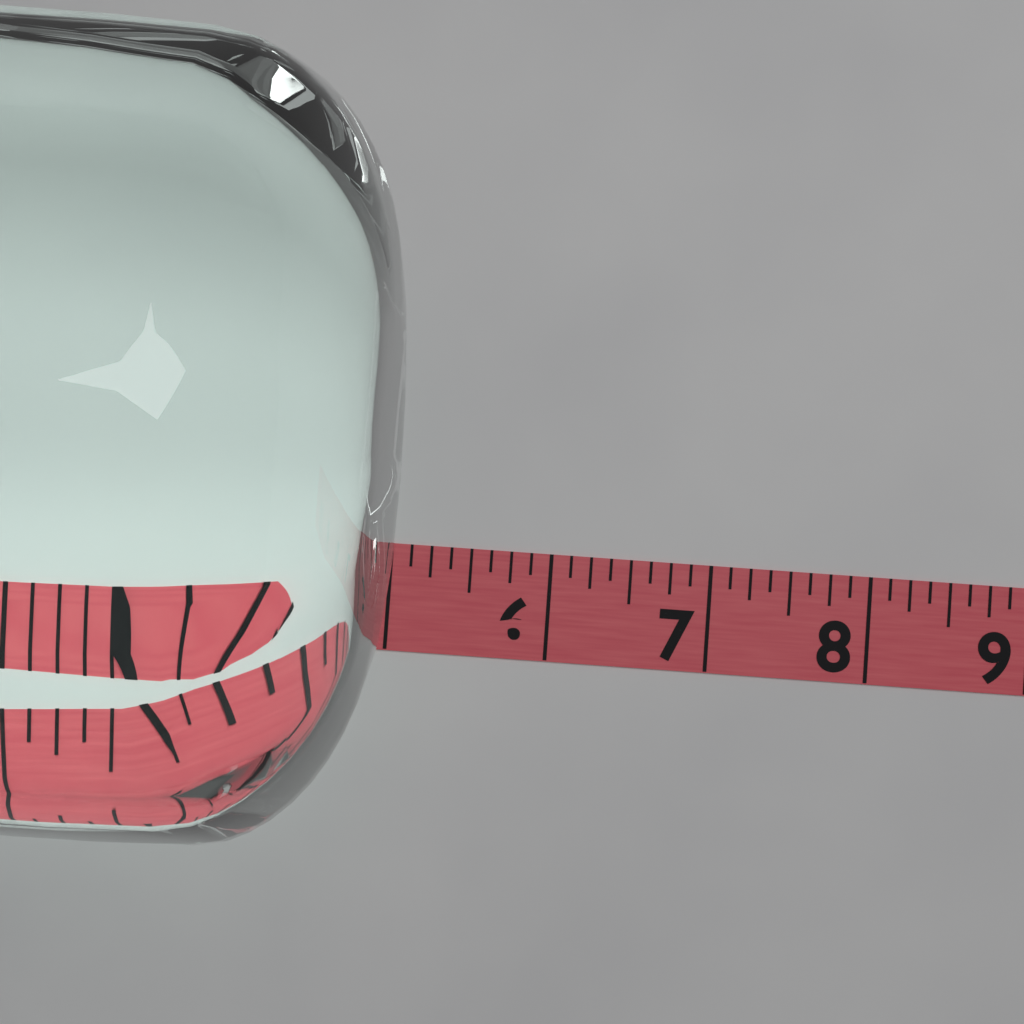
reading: 5.125 (no unit)
